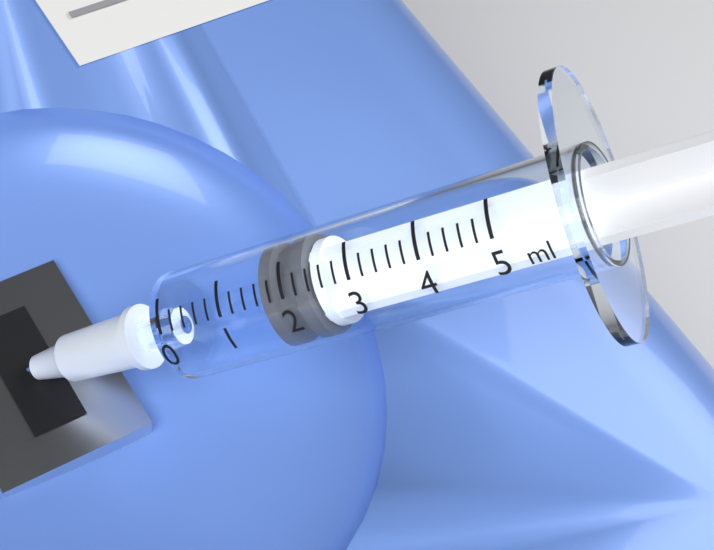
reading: 1.6 ml
